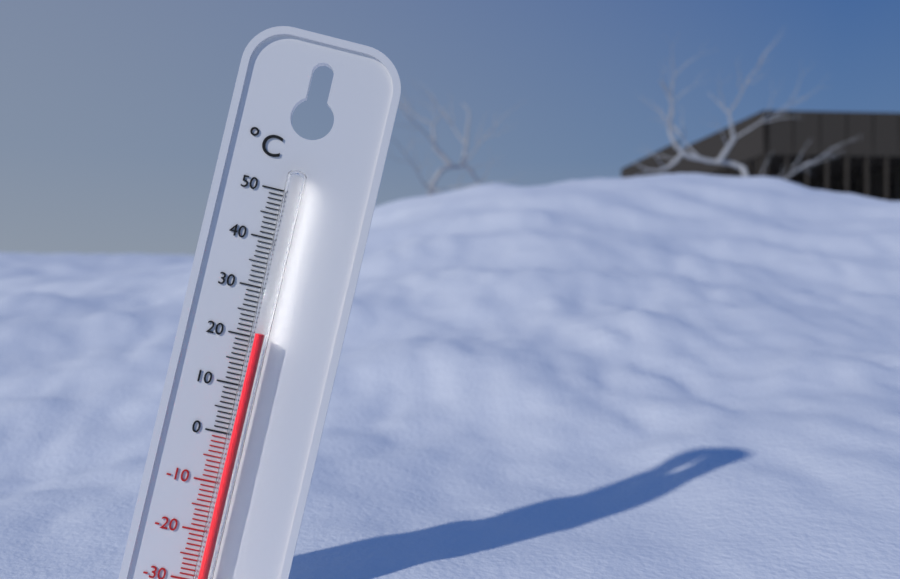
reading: 21 °C
